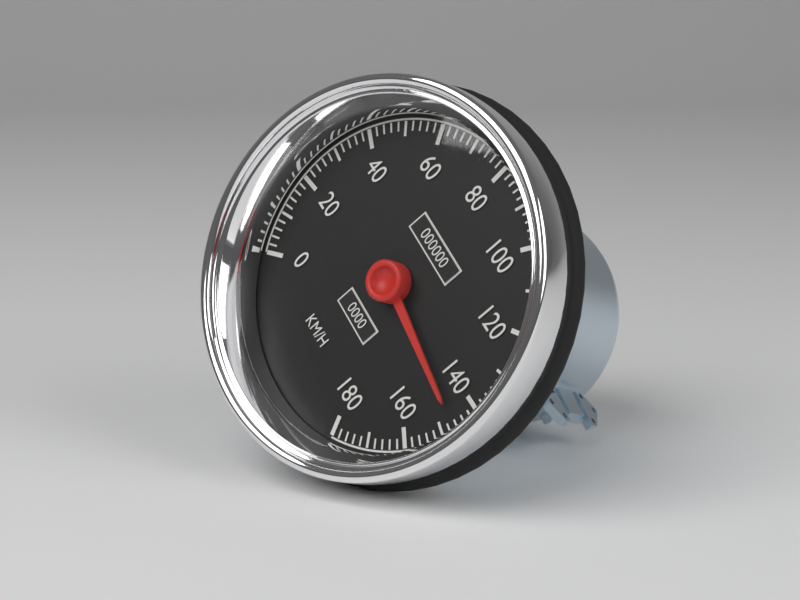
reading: 146 km/h
